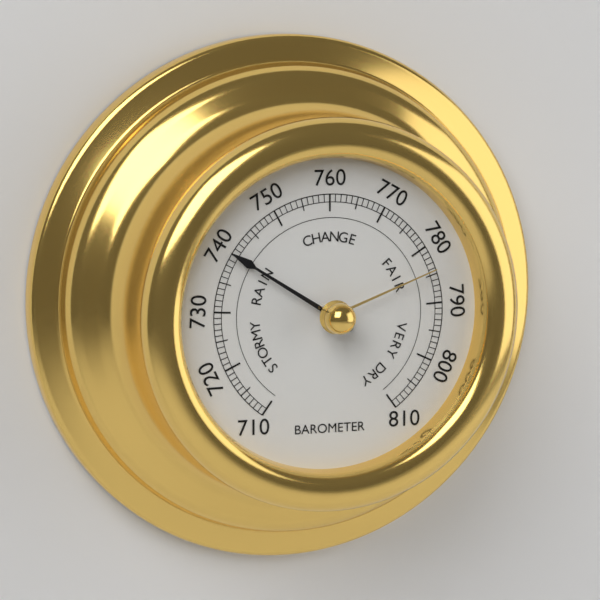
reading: 740 (no unit)
